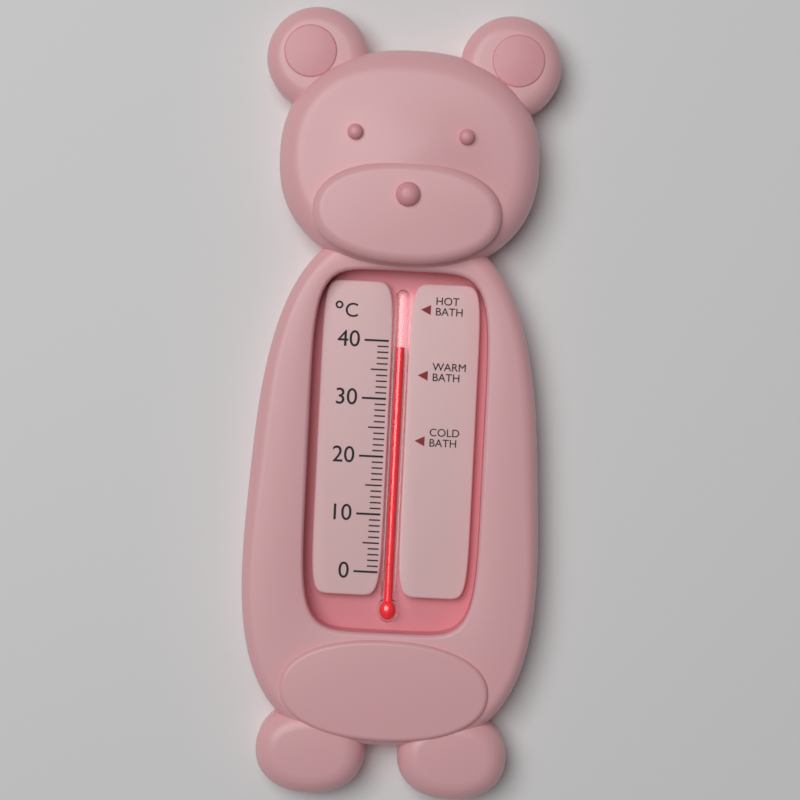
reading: 39 °C
